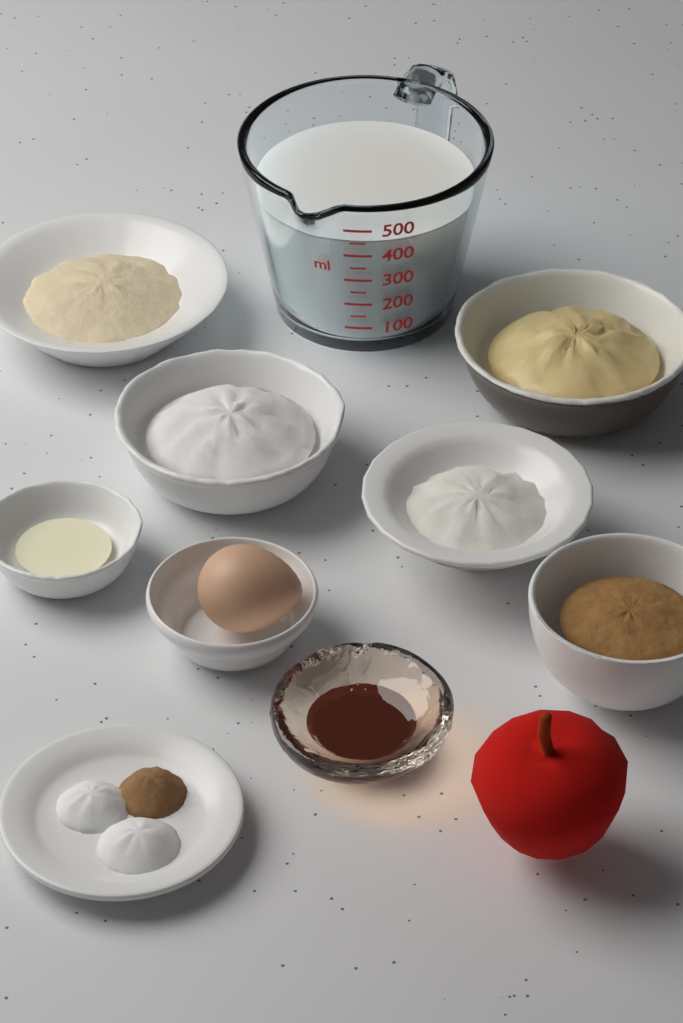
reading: 450 ml
